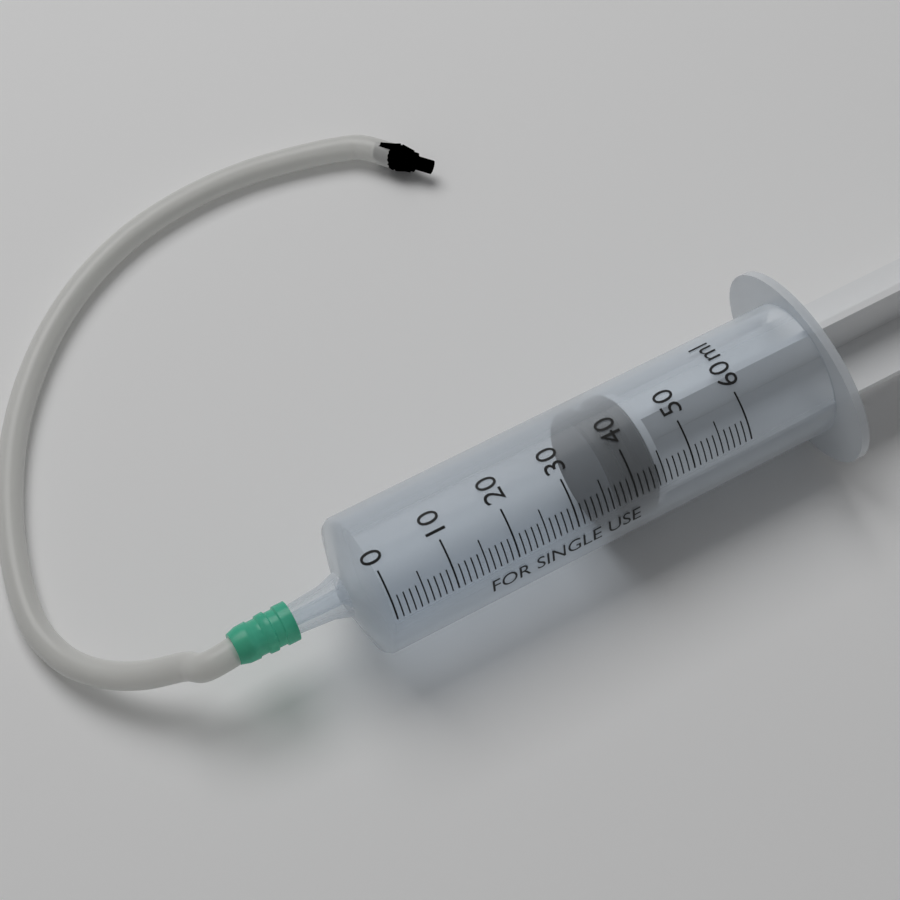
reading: 37 ml
